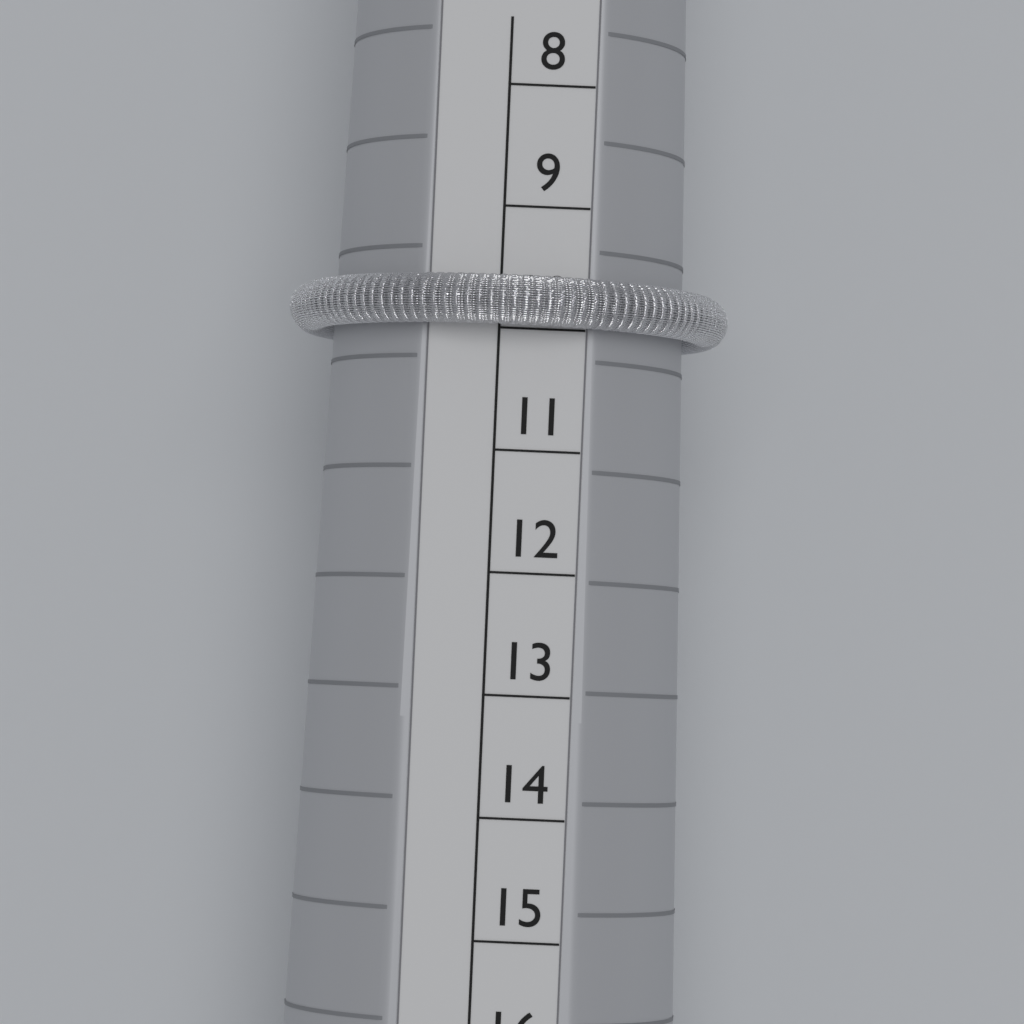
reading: 10 (no unit)
